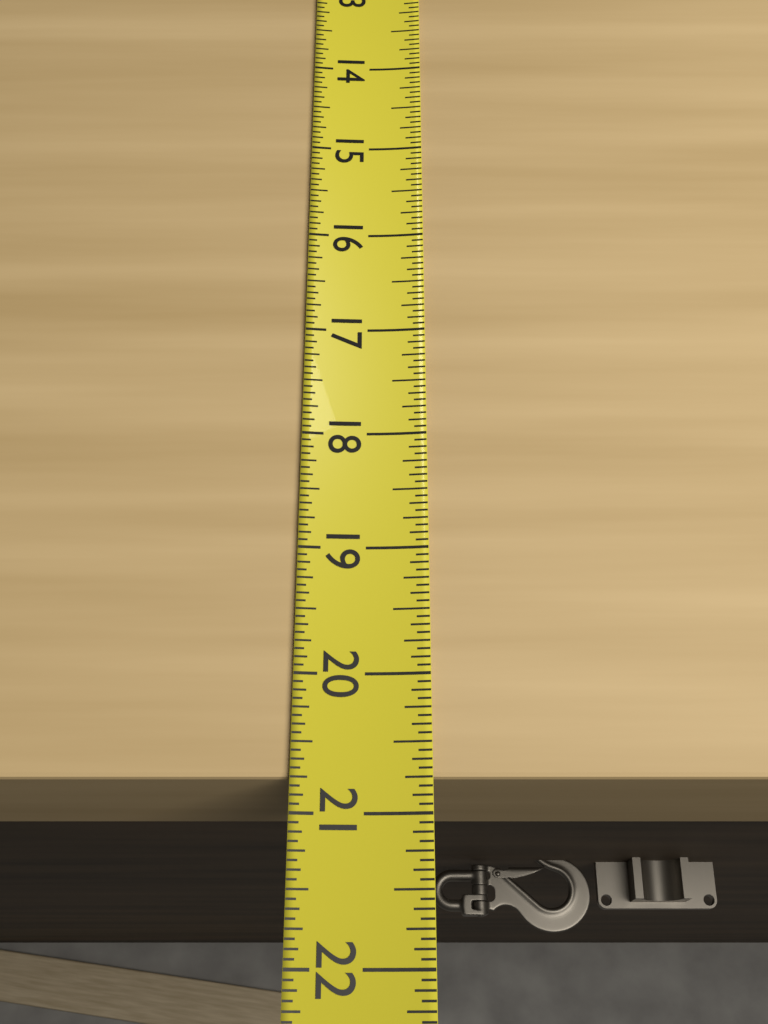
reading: 20.7500 (no unit)
